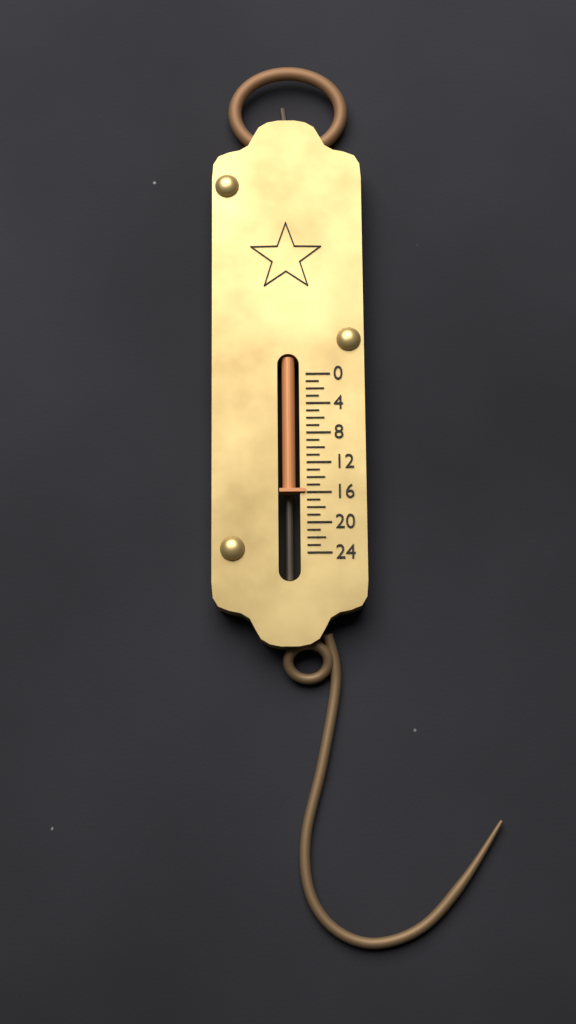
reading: 16 (no unit)
